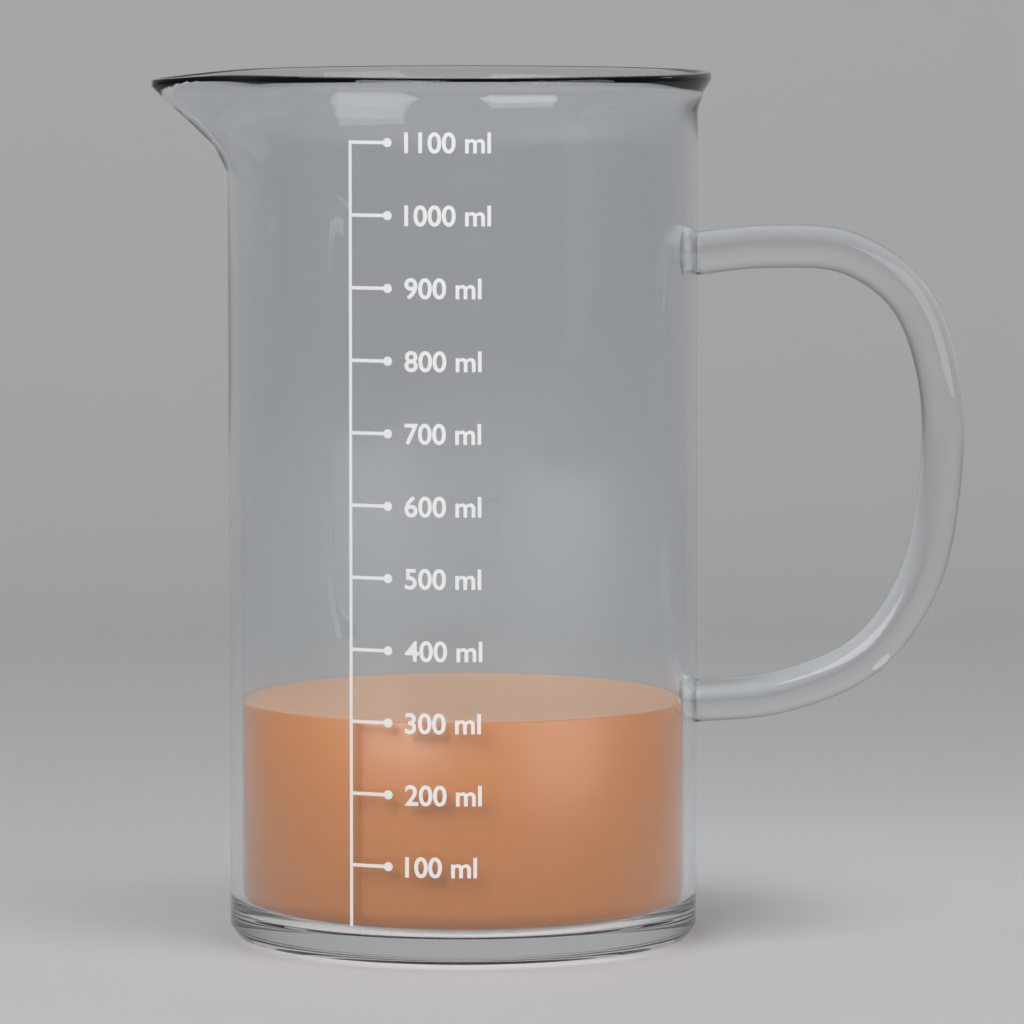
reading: 300 ml
